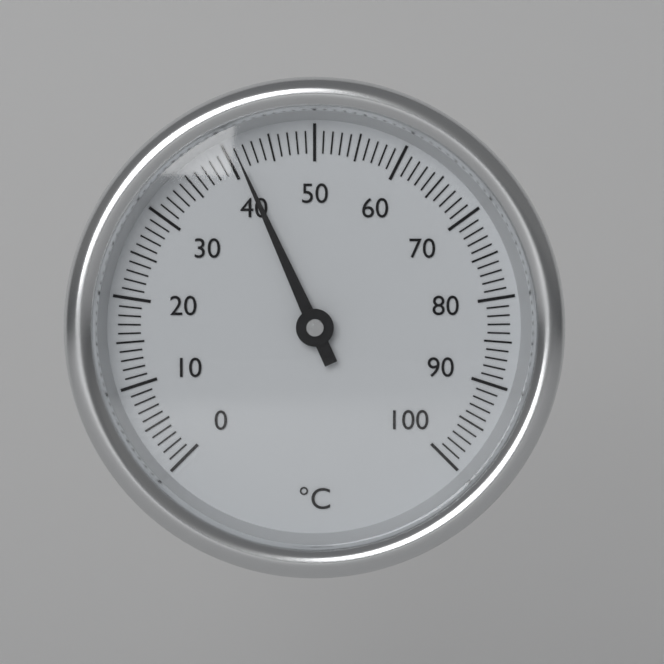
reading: 41 °C
